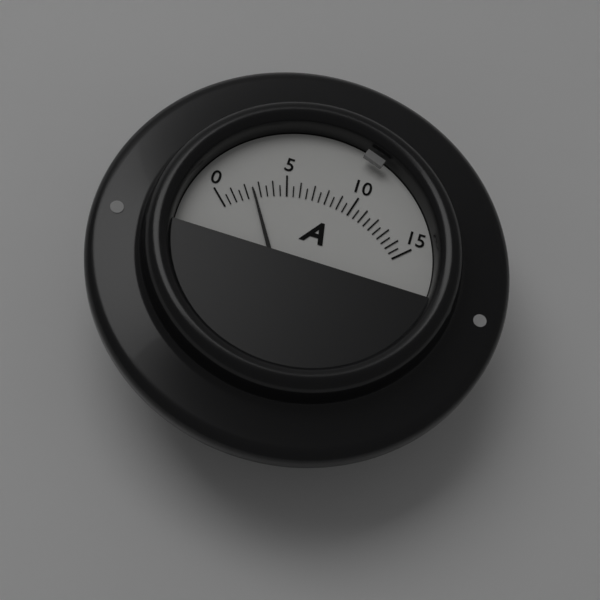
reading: 2.5 A
